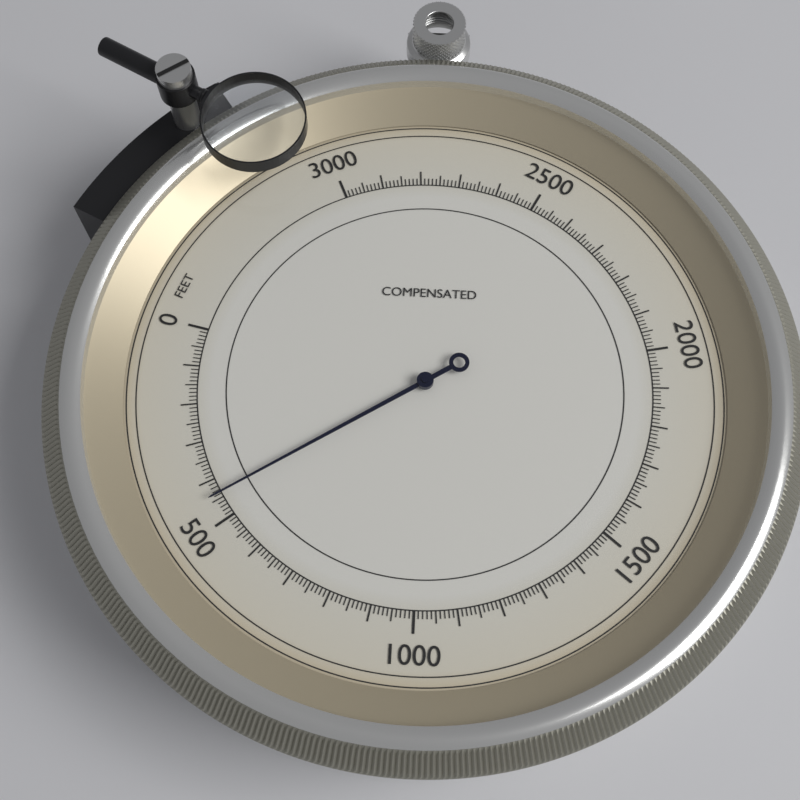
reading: 440 feet
